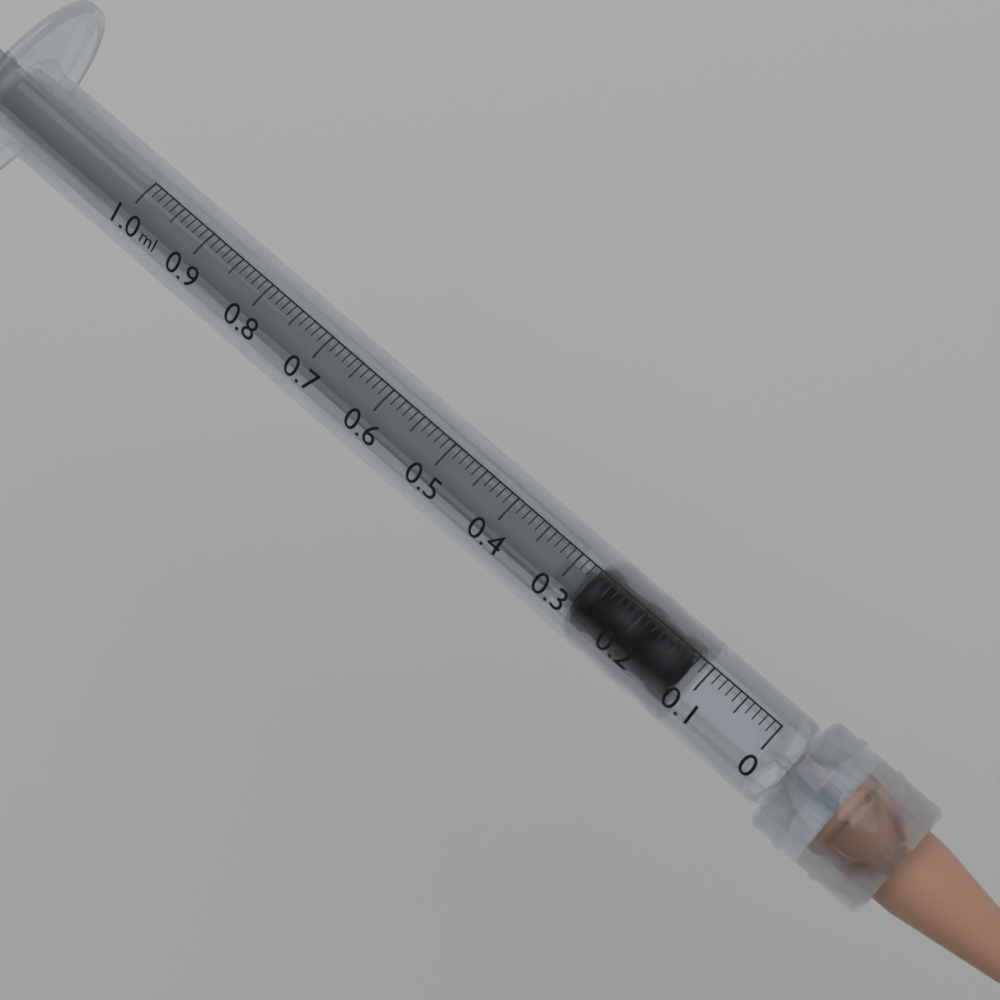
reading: 0.12 ml
